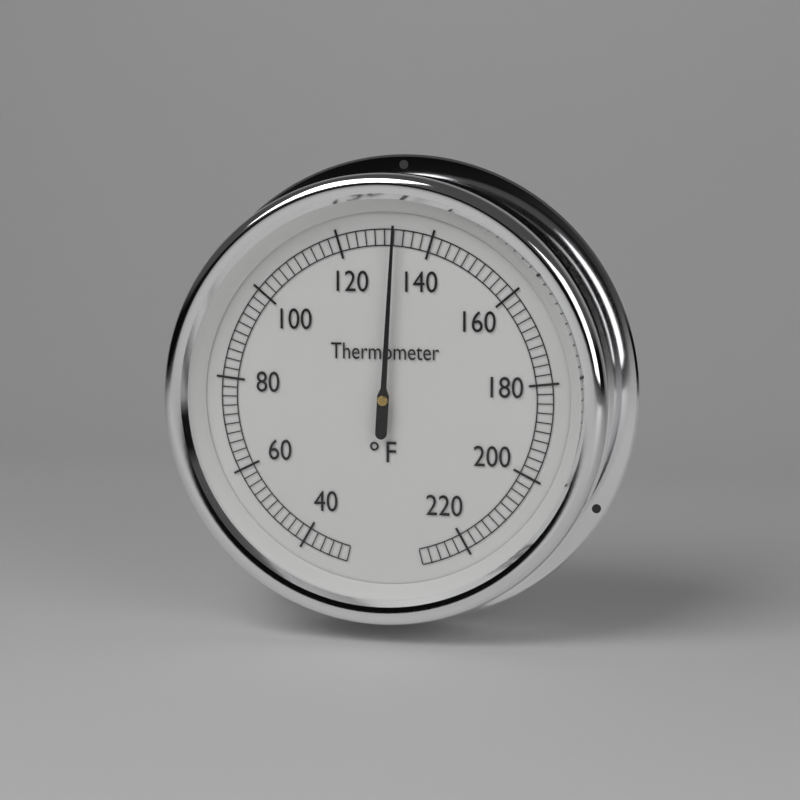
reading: 132 °F
